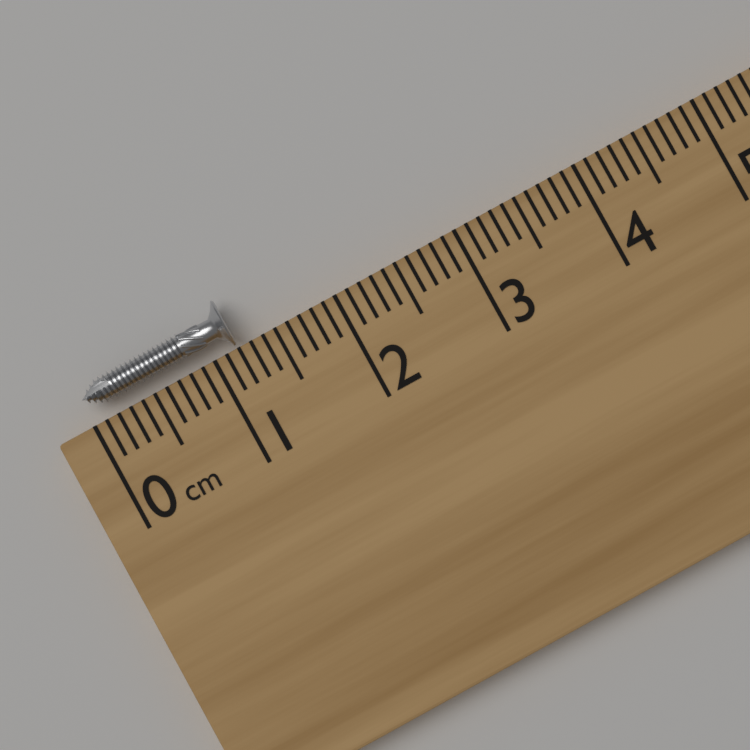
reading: 1.2 cm
